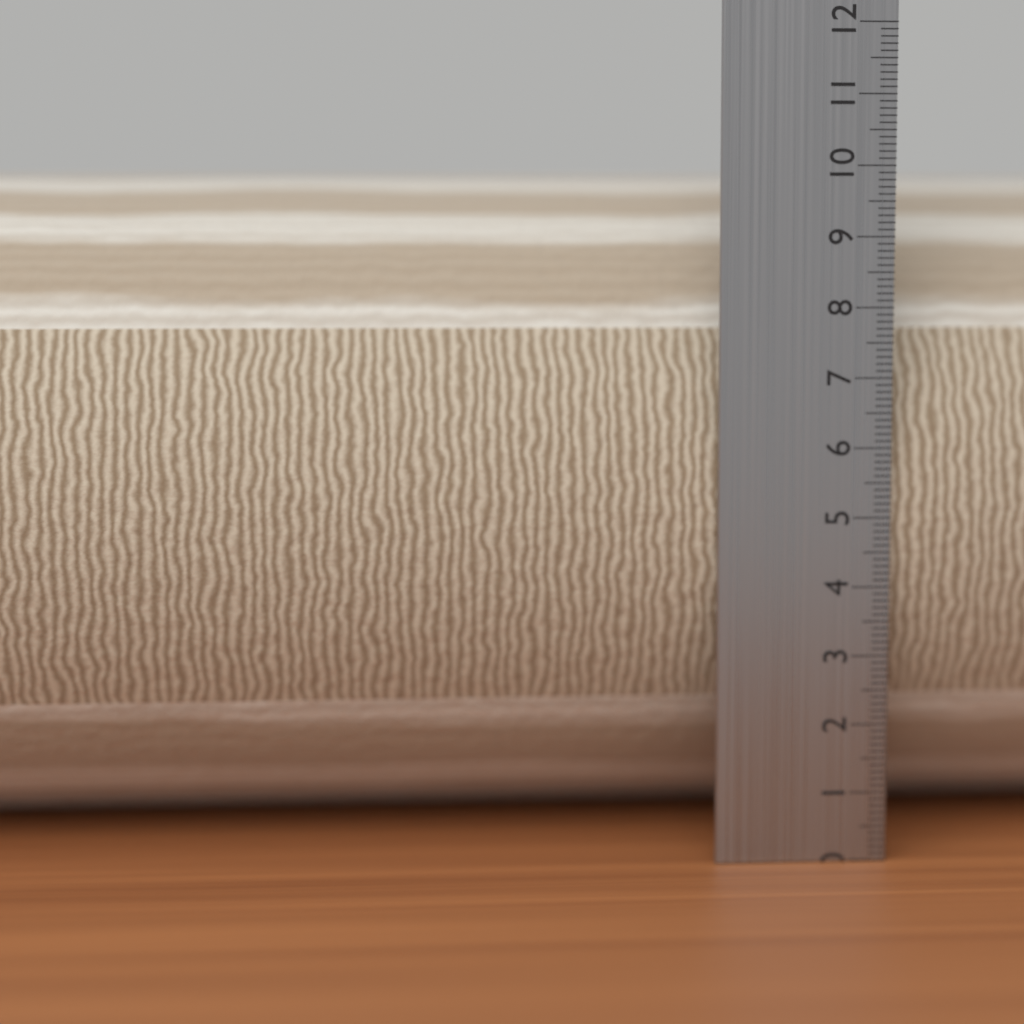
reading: 10.0 cm
